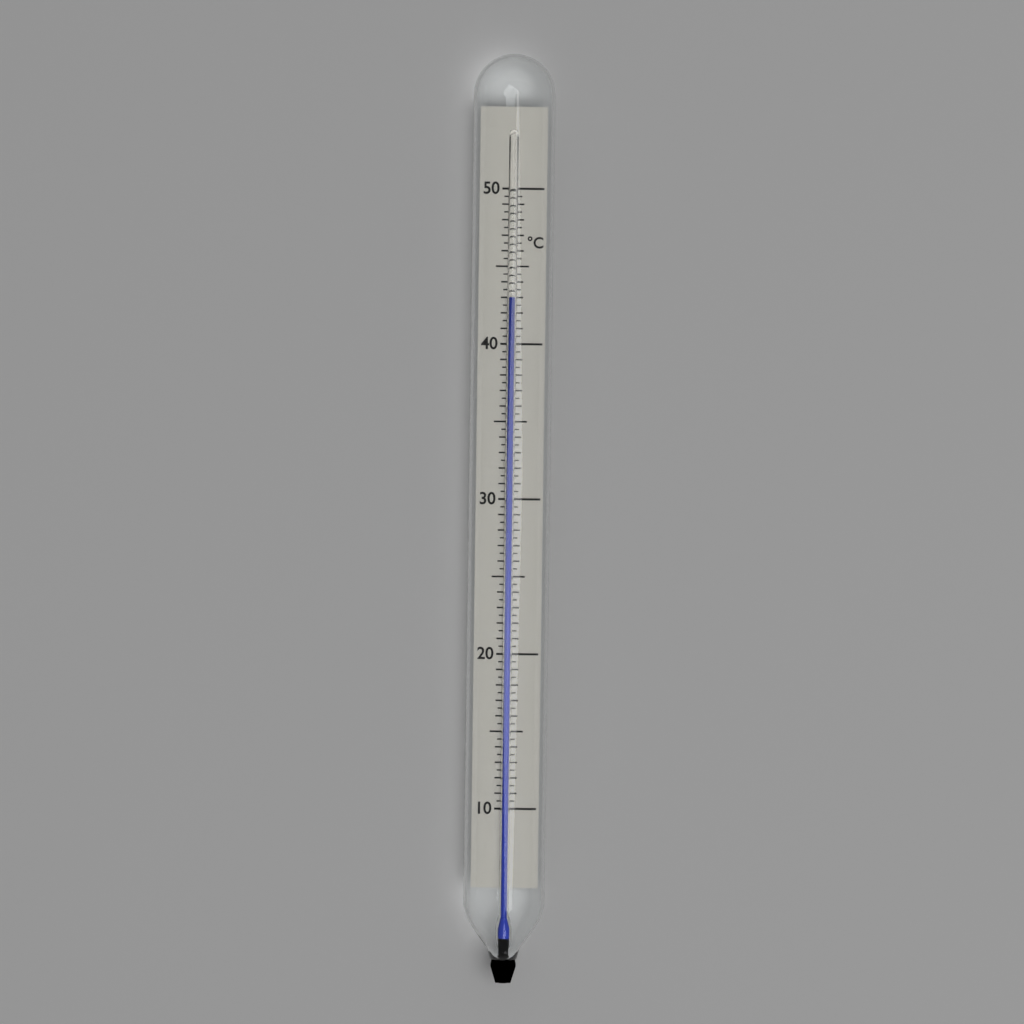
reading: 43.0 °C
